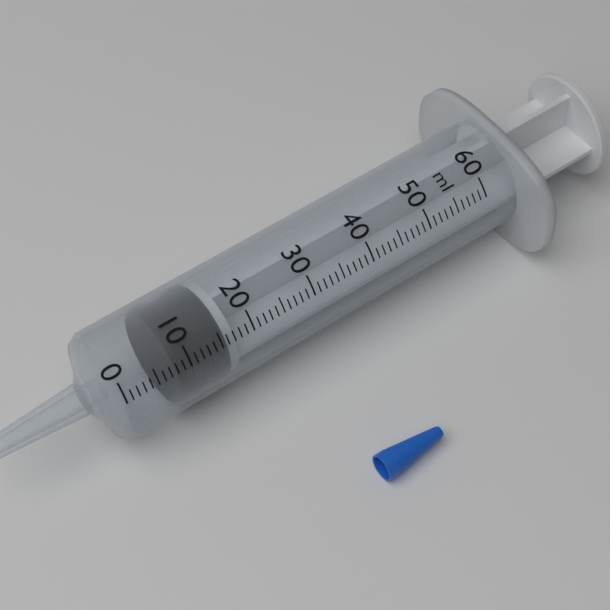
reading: 8 ml
